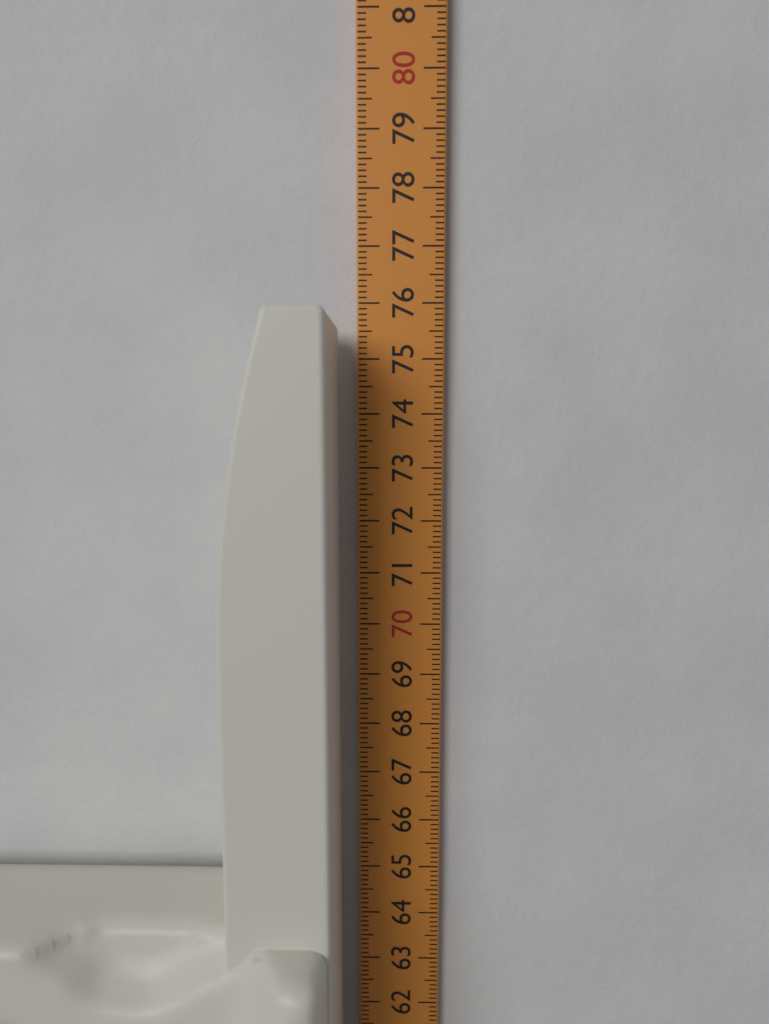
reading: 75.6 cm
